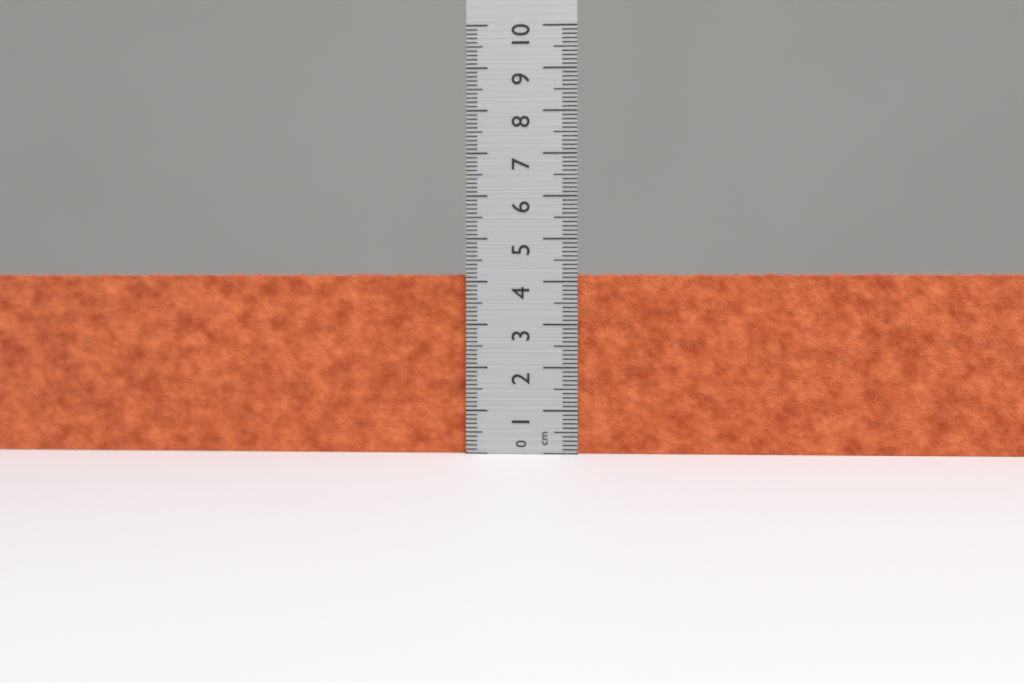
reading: 4.2 cm
